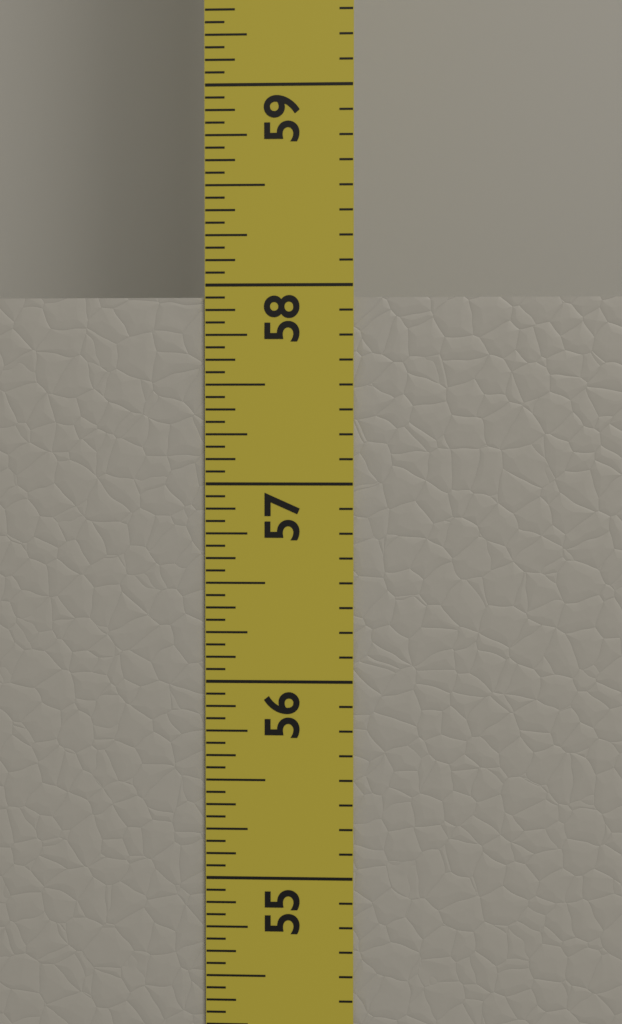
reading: 57.9375 in
